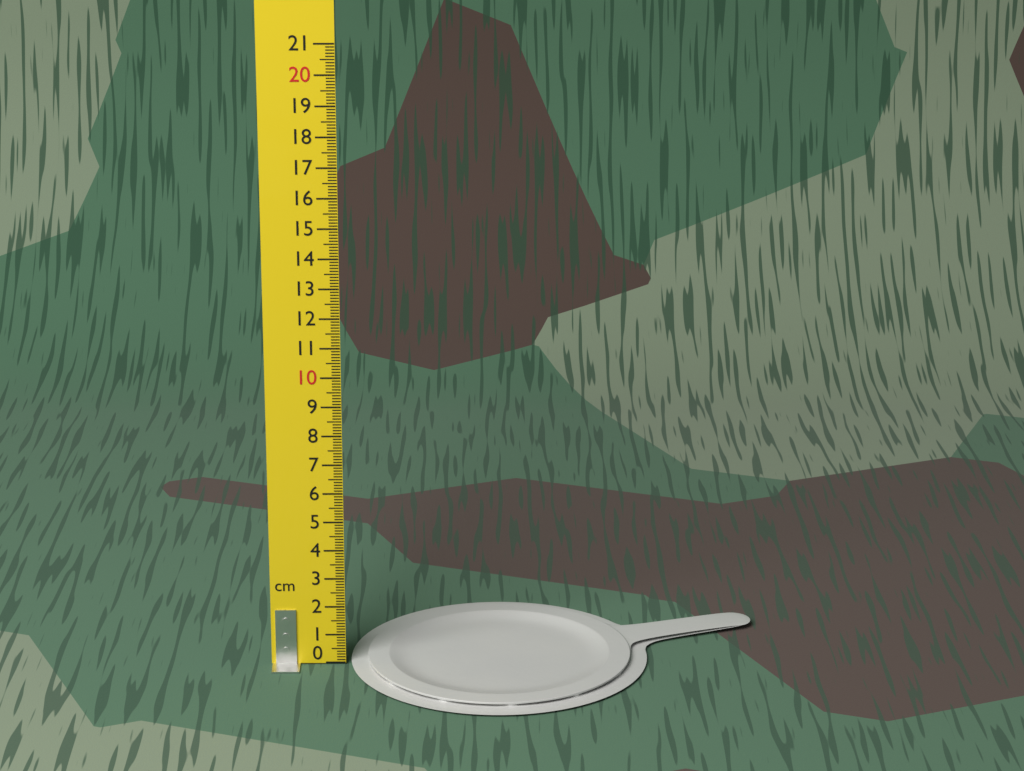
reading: 0.2 cm
